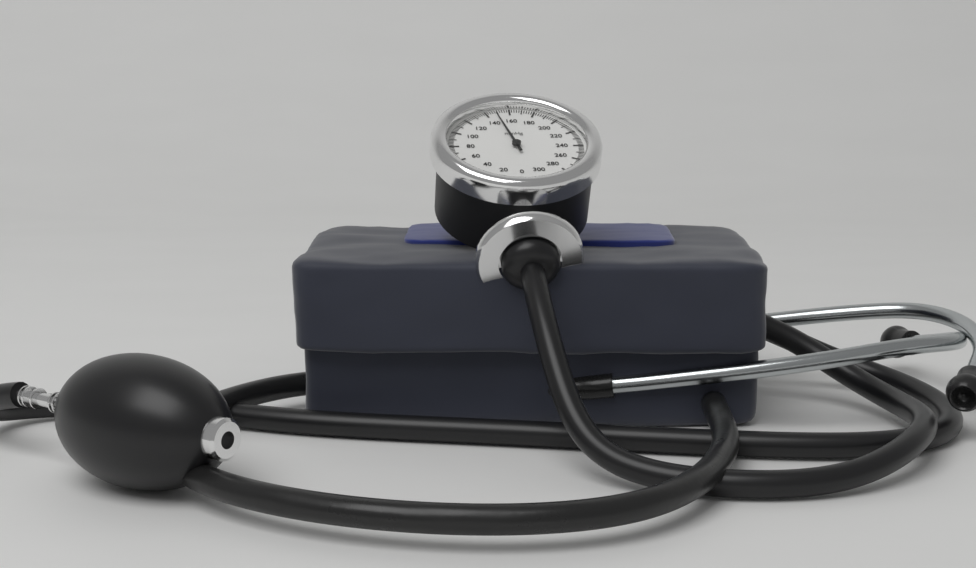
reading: 148 mmHg
